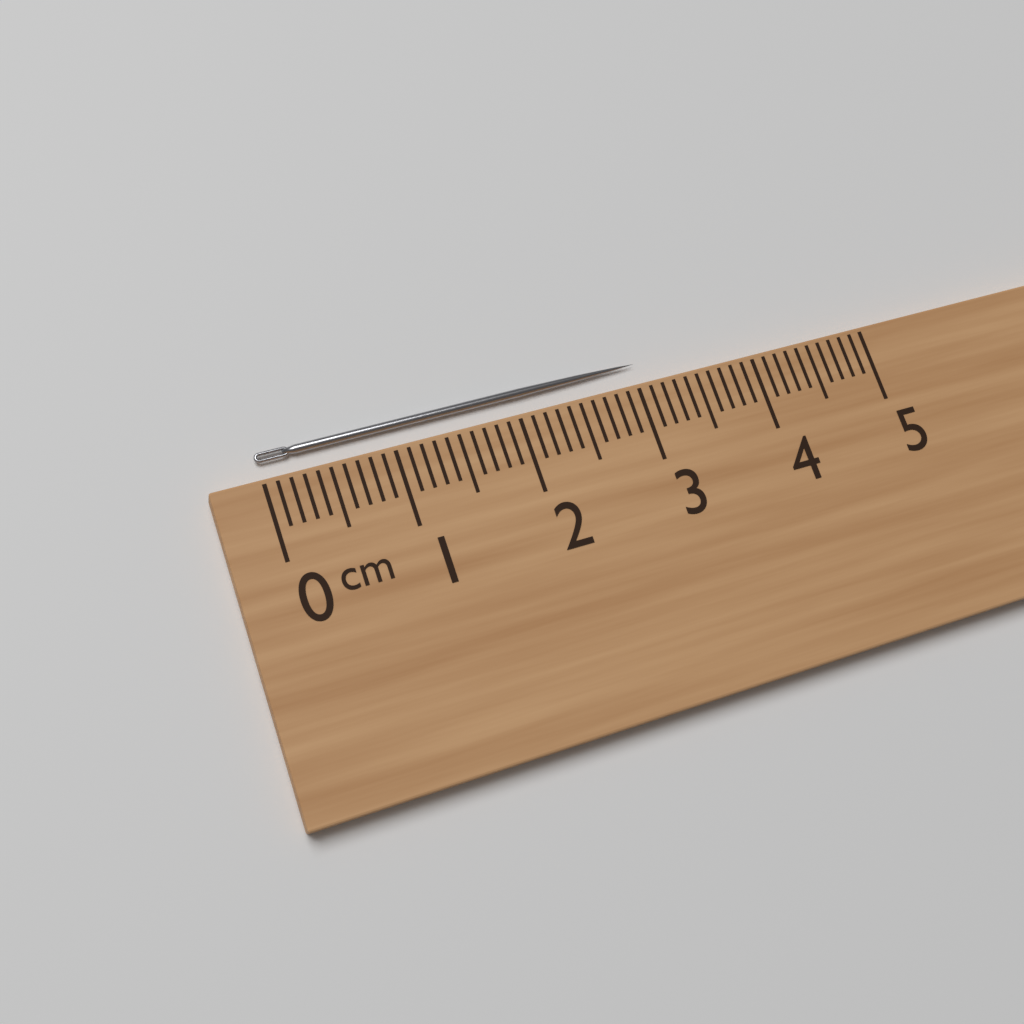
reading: 3.1 cm
